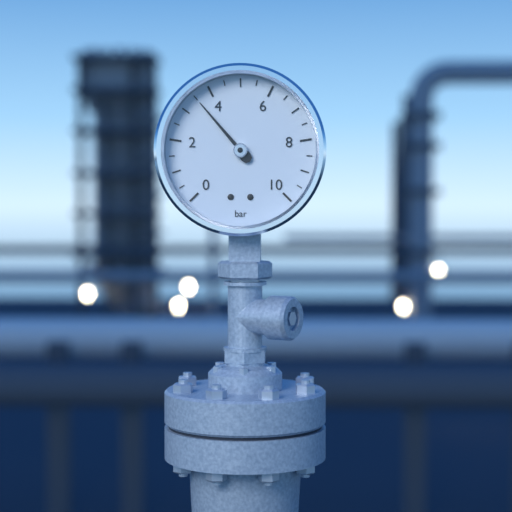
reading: 3.5 bar
